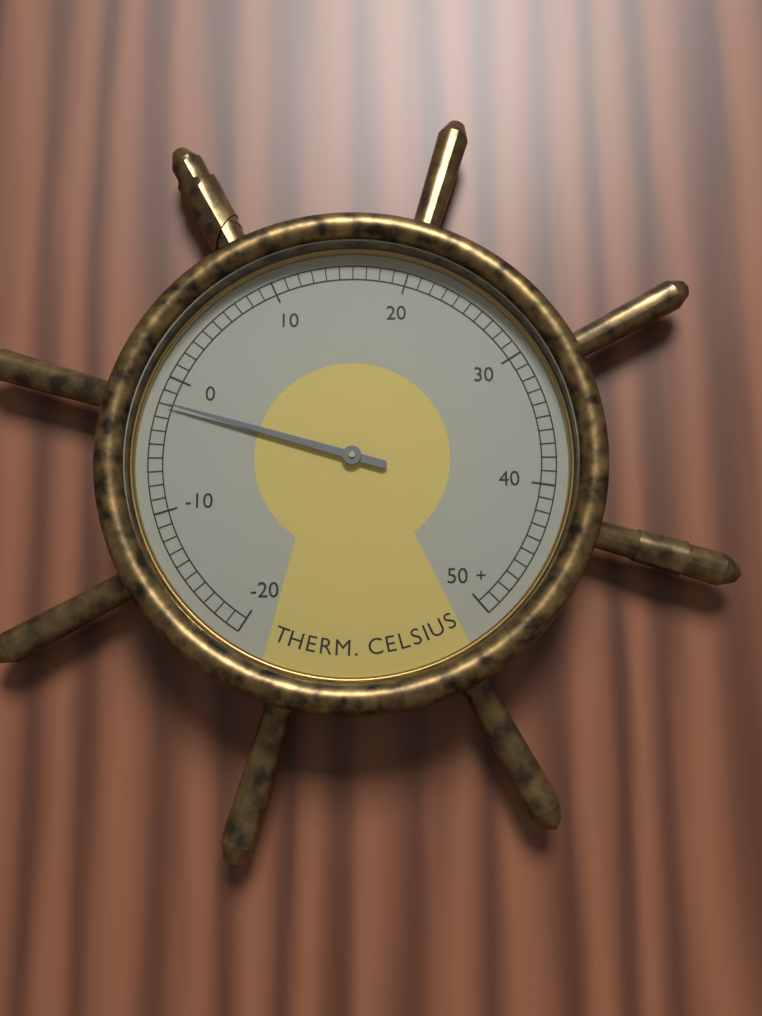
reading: -2 °C
